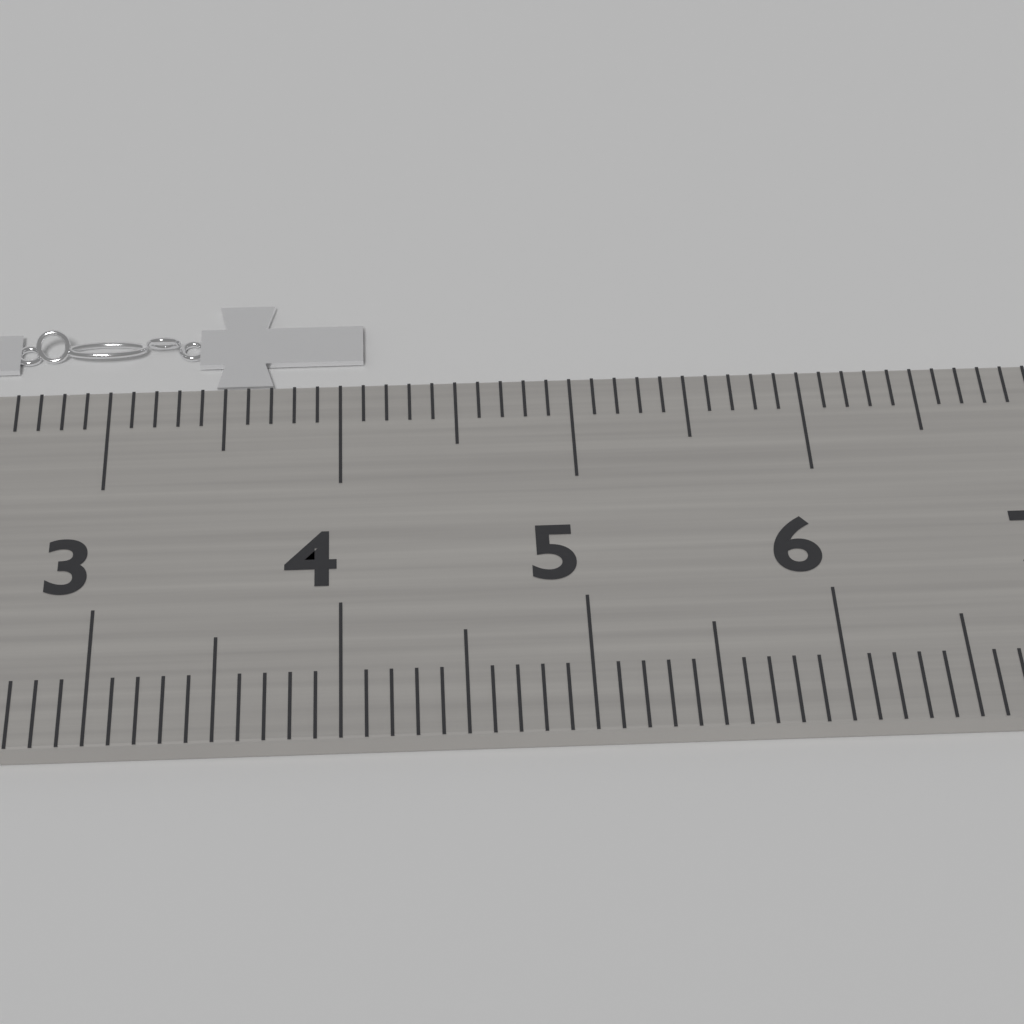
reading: 4.1 cm
